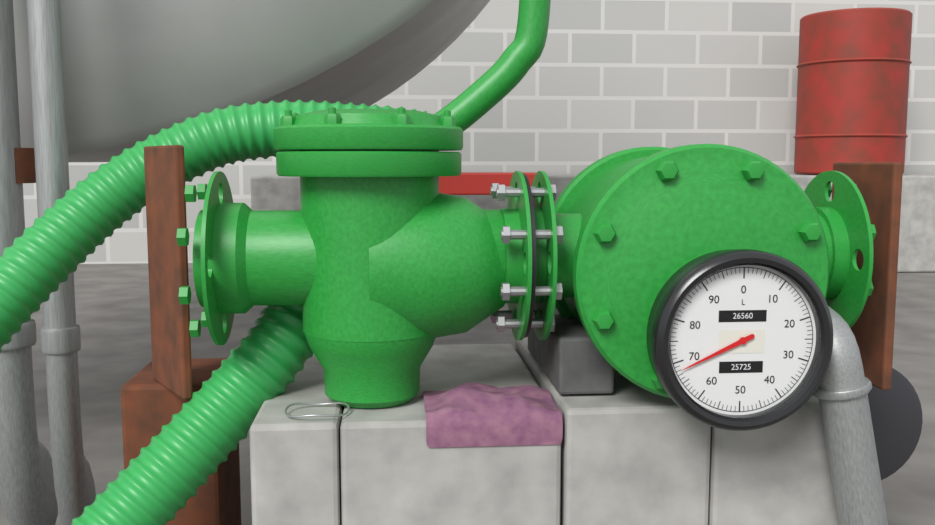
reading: 68 L
